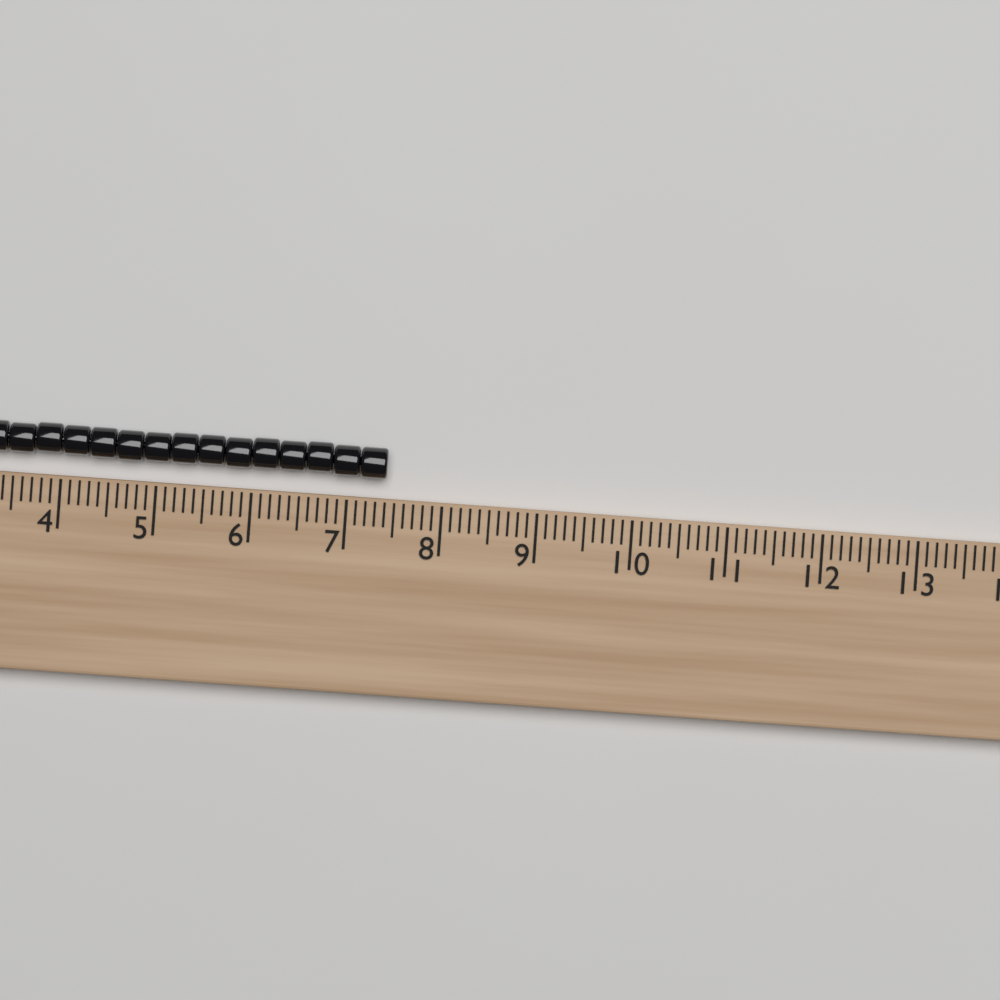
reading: 7.4 (no unit)
